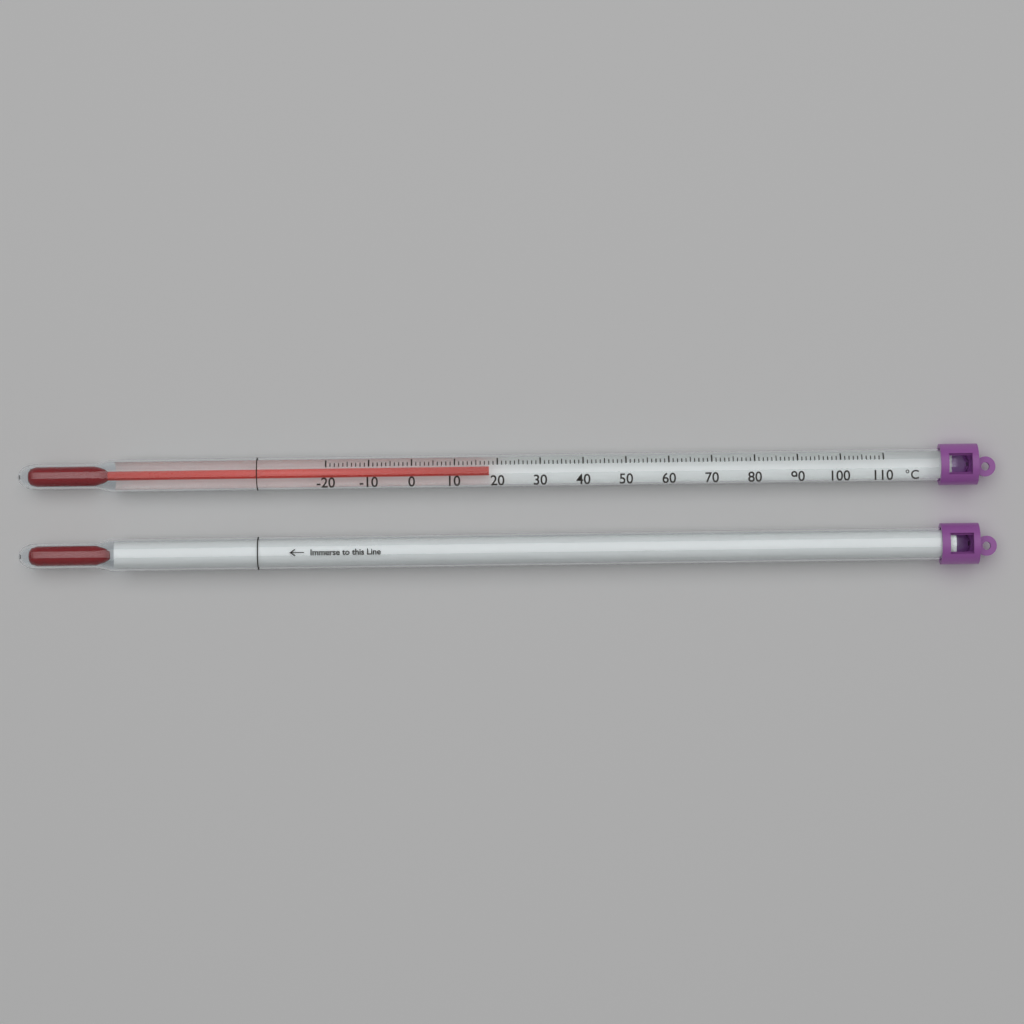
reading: 18 °C
